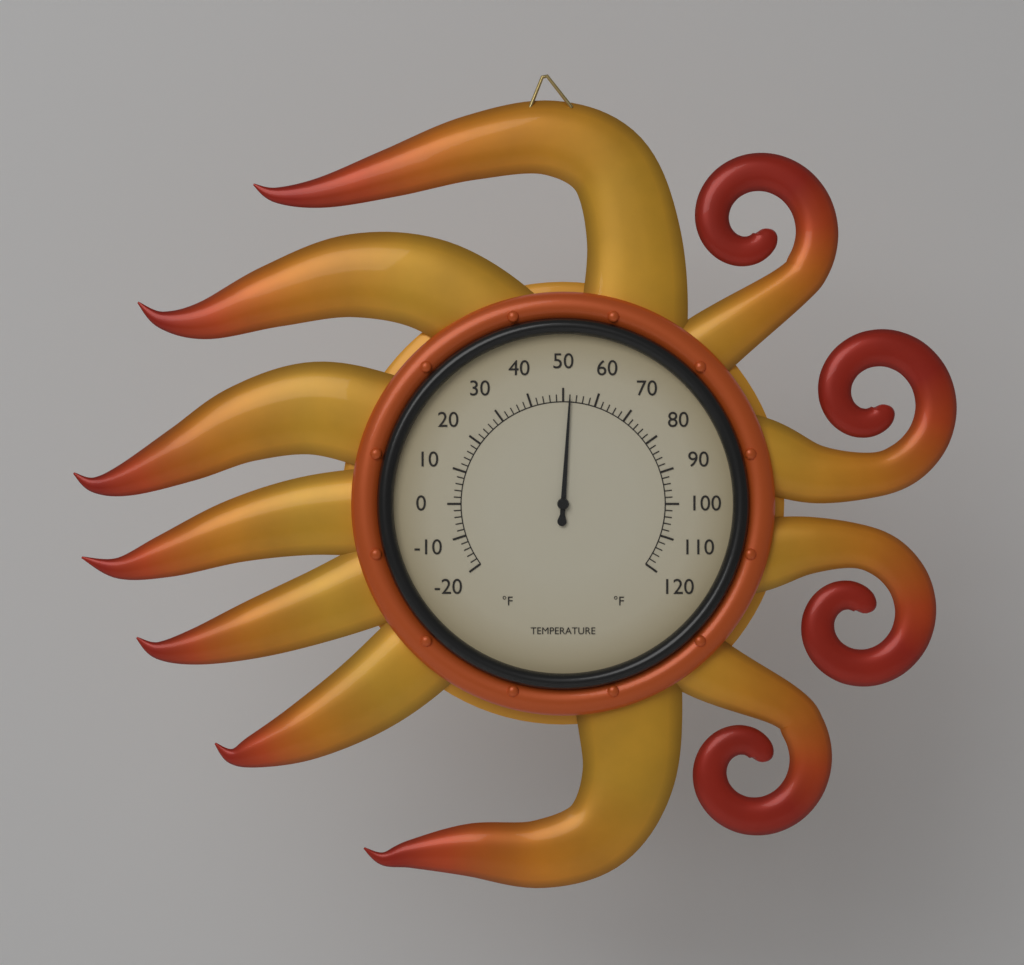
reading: 52 °F
